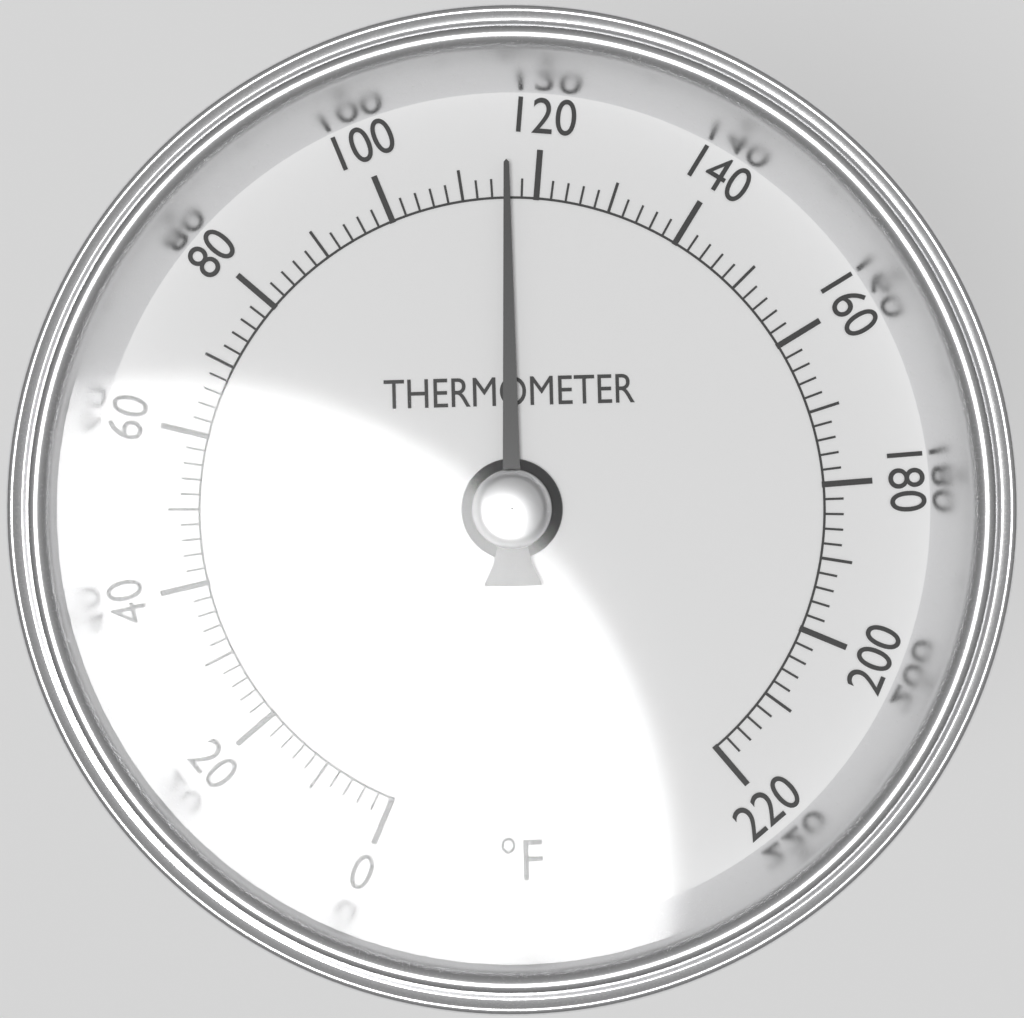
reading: 116 °F
